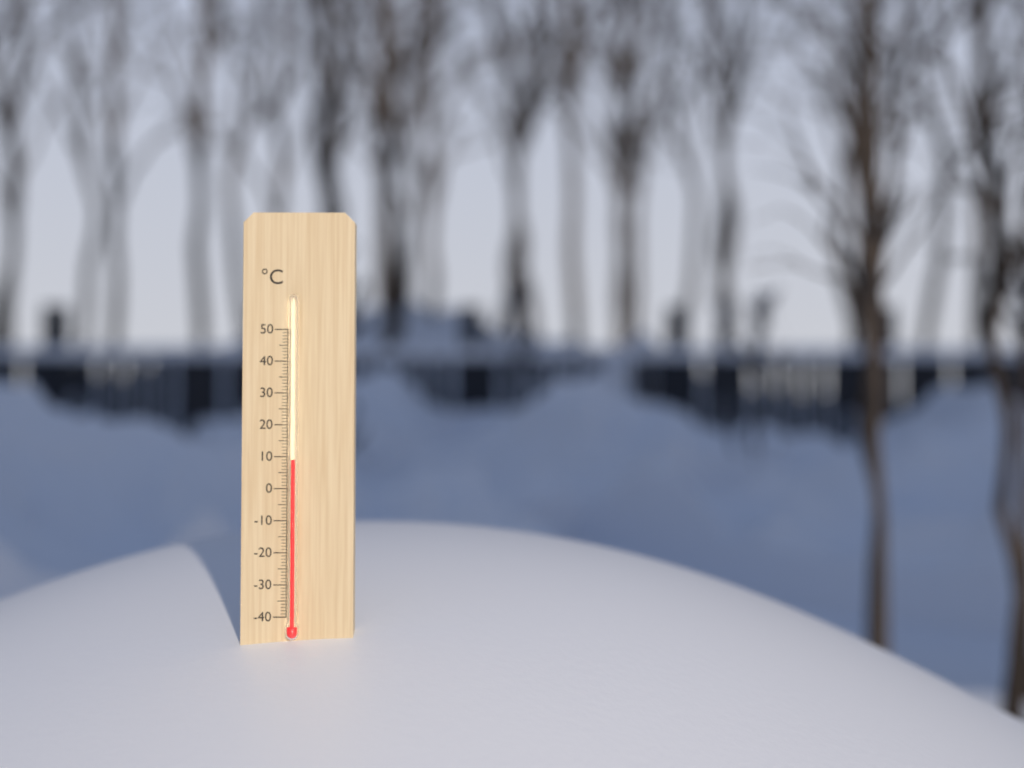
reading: 9 °C
